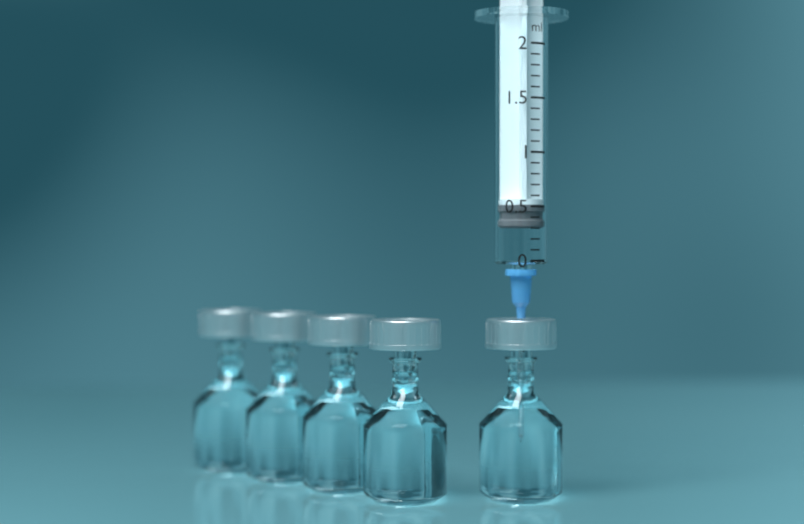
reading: 0.3 ml
